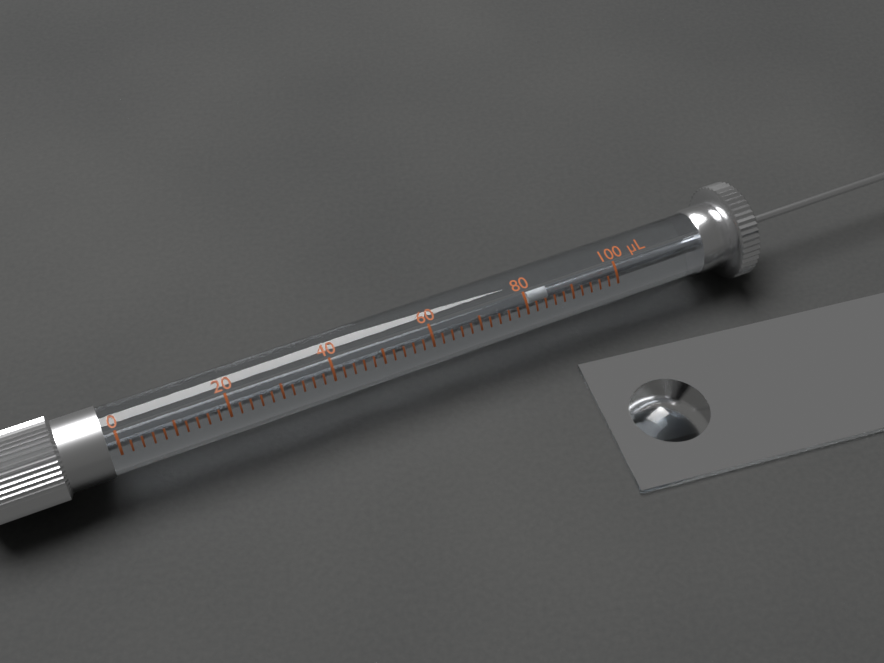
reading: 82 µL
